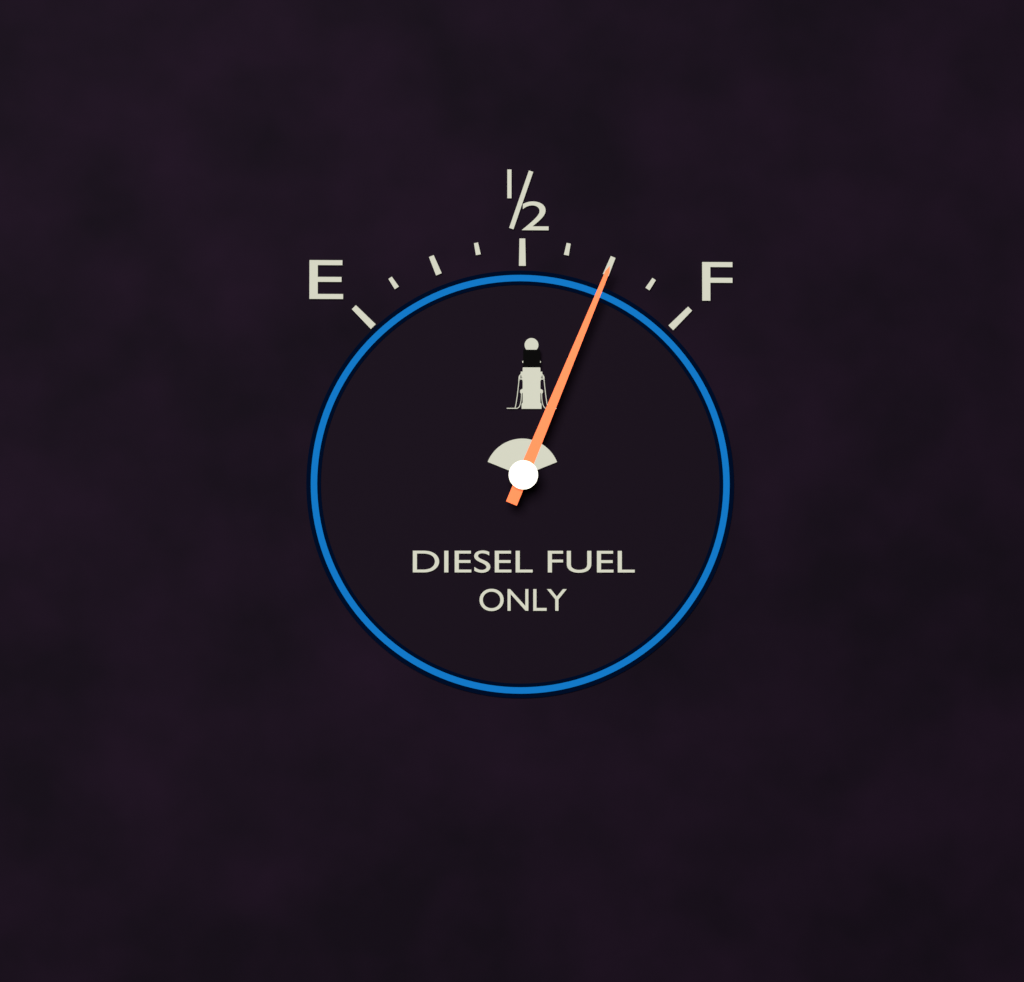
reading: 0.750 (no unit)
